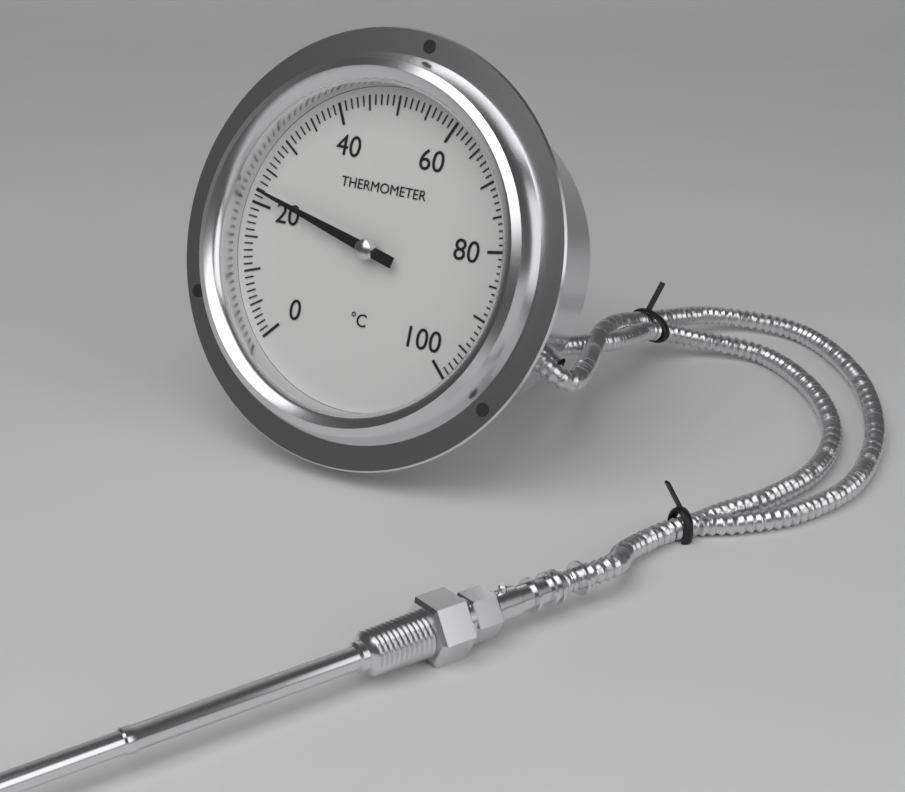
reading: 22 °C
